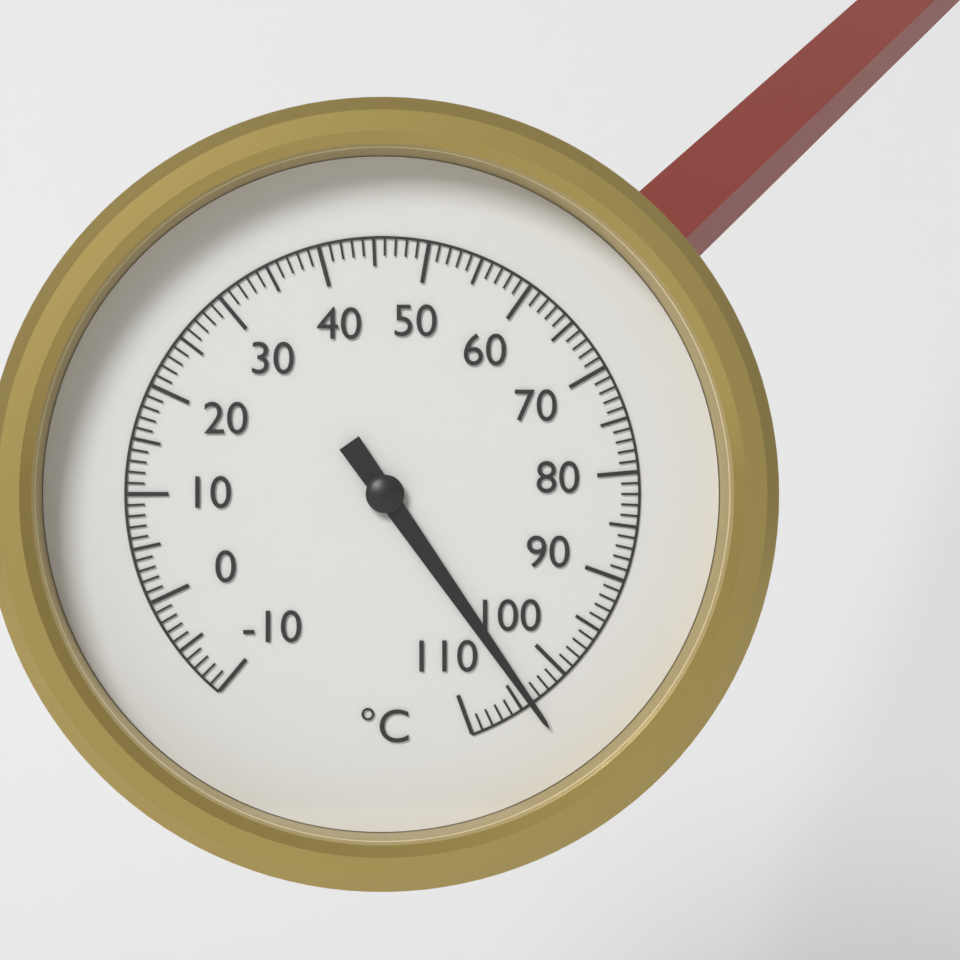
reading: 104 °C
